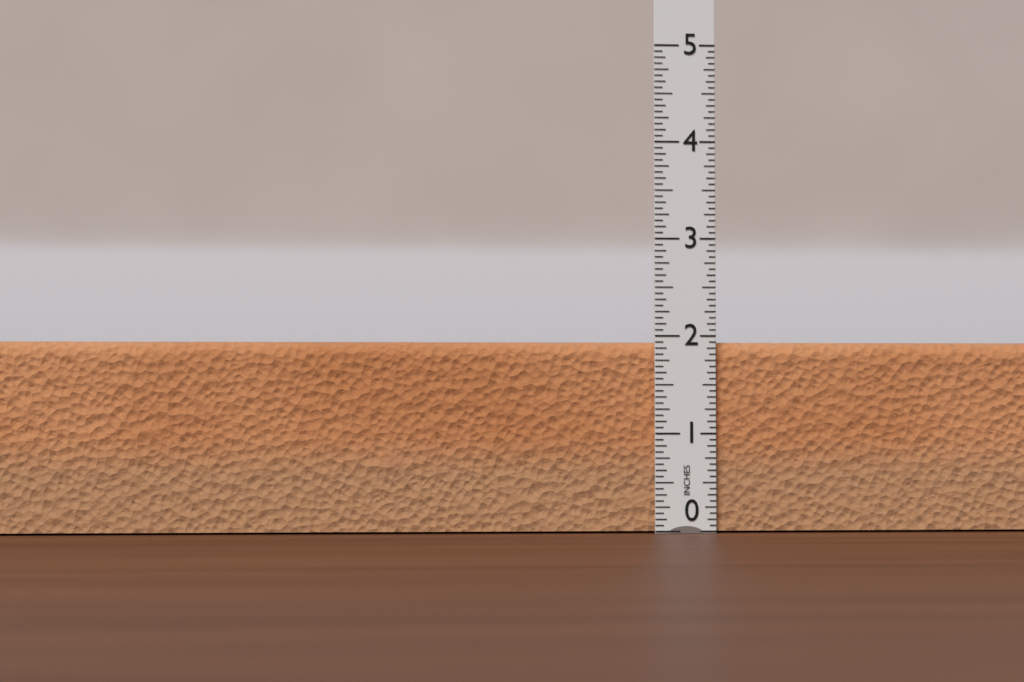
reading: 1.9375 in
